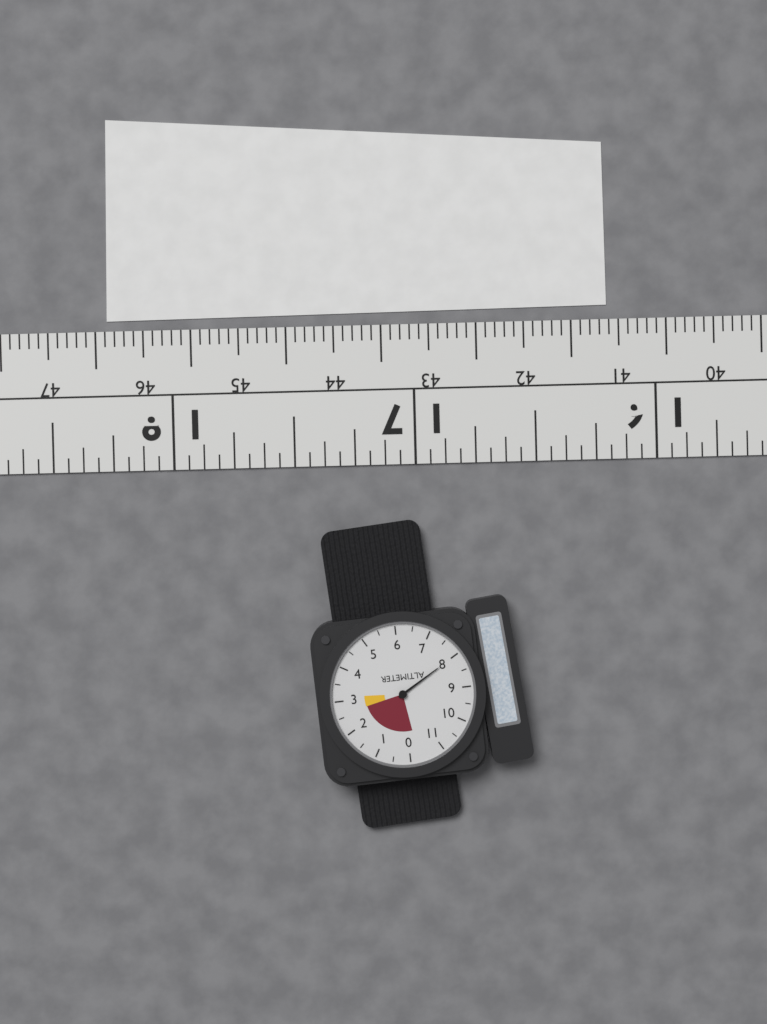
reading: 8.0 (no unit)
